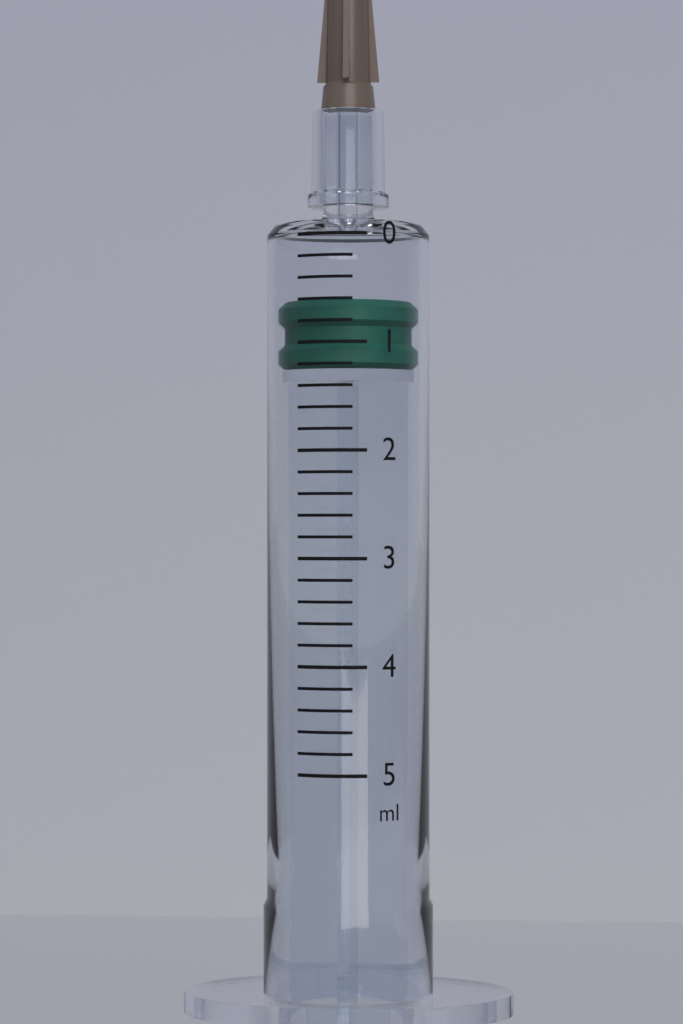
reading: 0.6 ml
